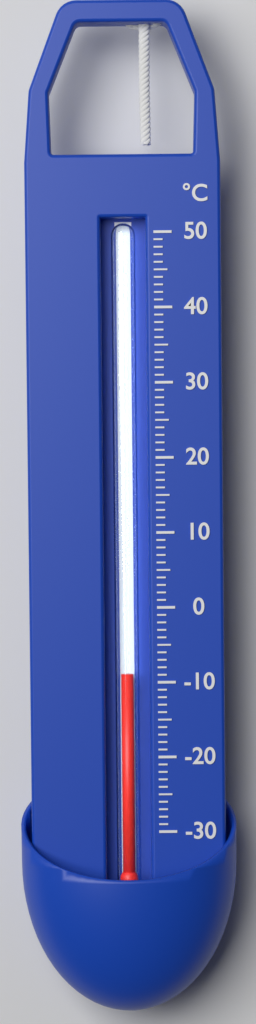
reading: -9 °C
